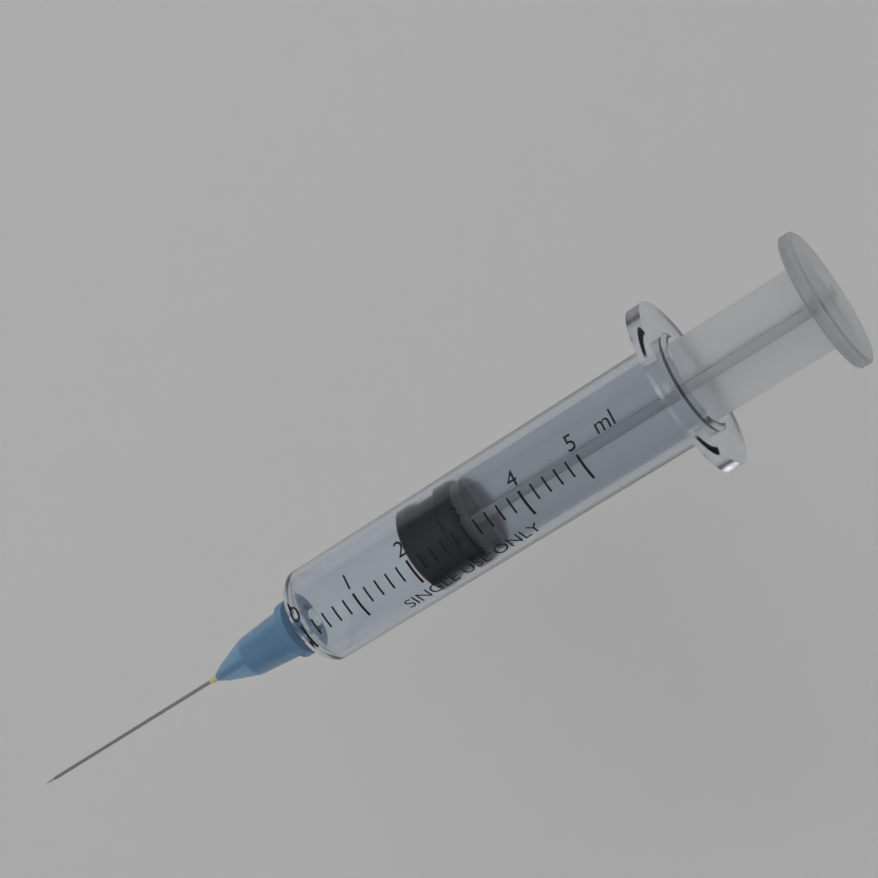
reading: 2.0 ml
